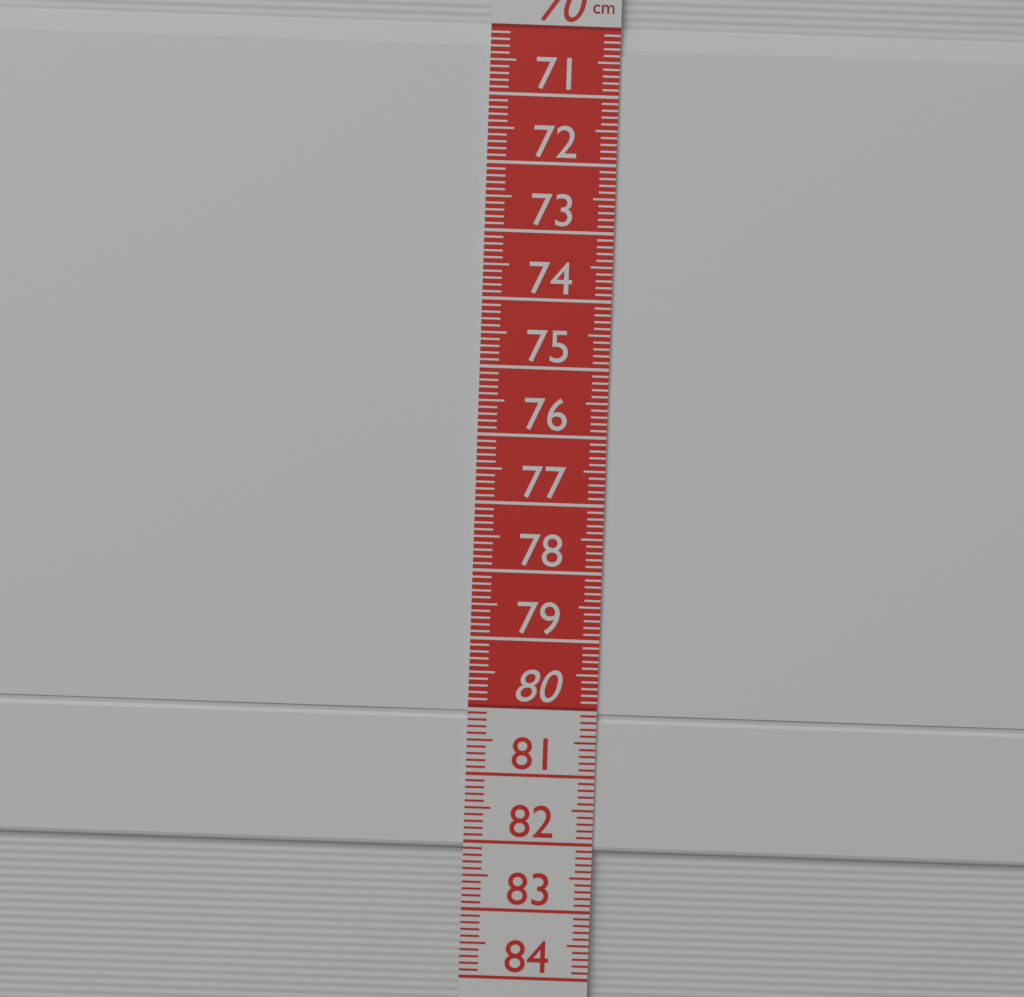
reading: 82.1 cm
